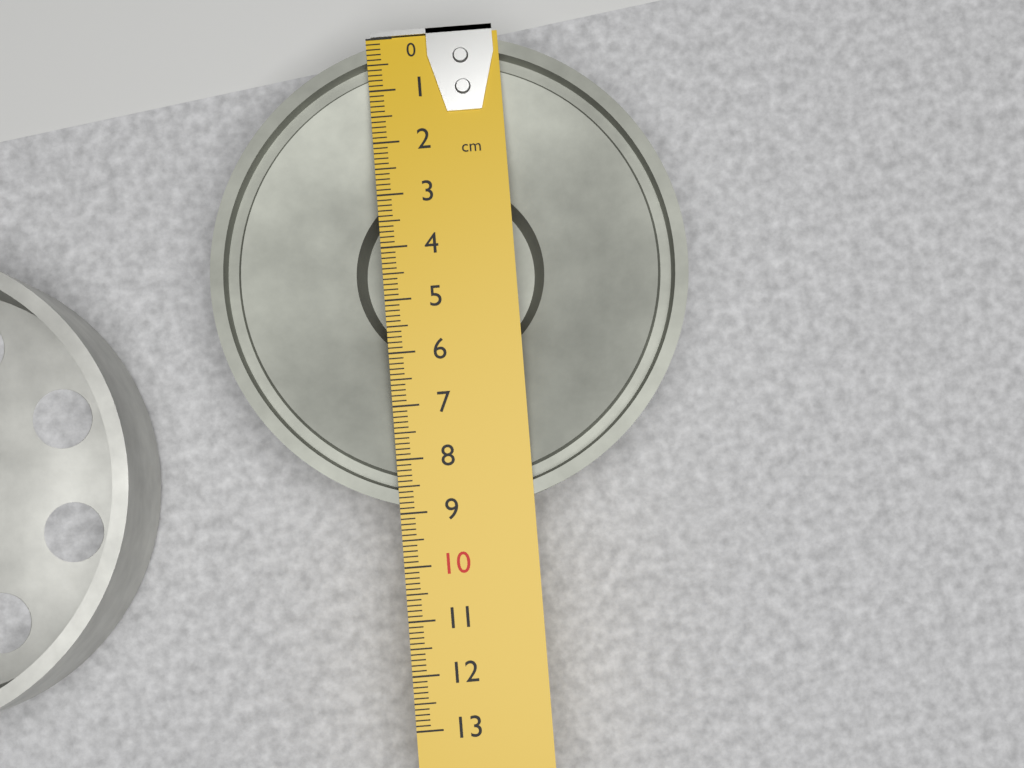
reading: 9.0 cm
